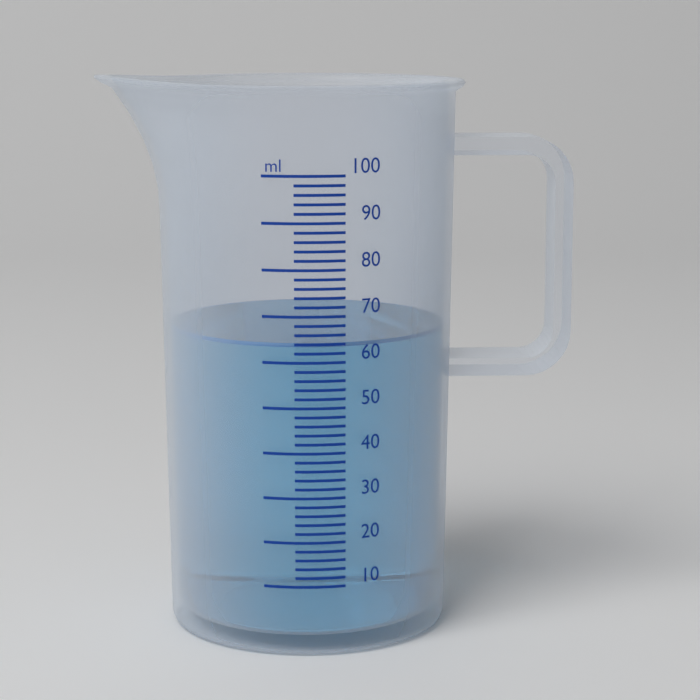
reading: 64 ml
